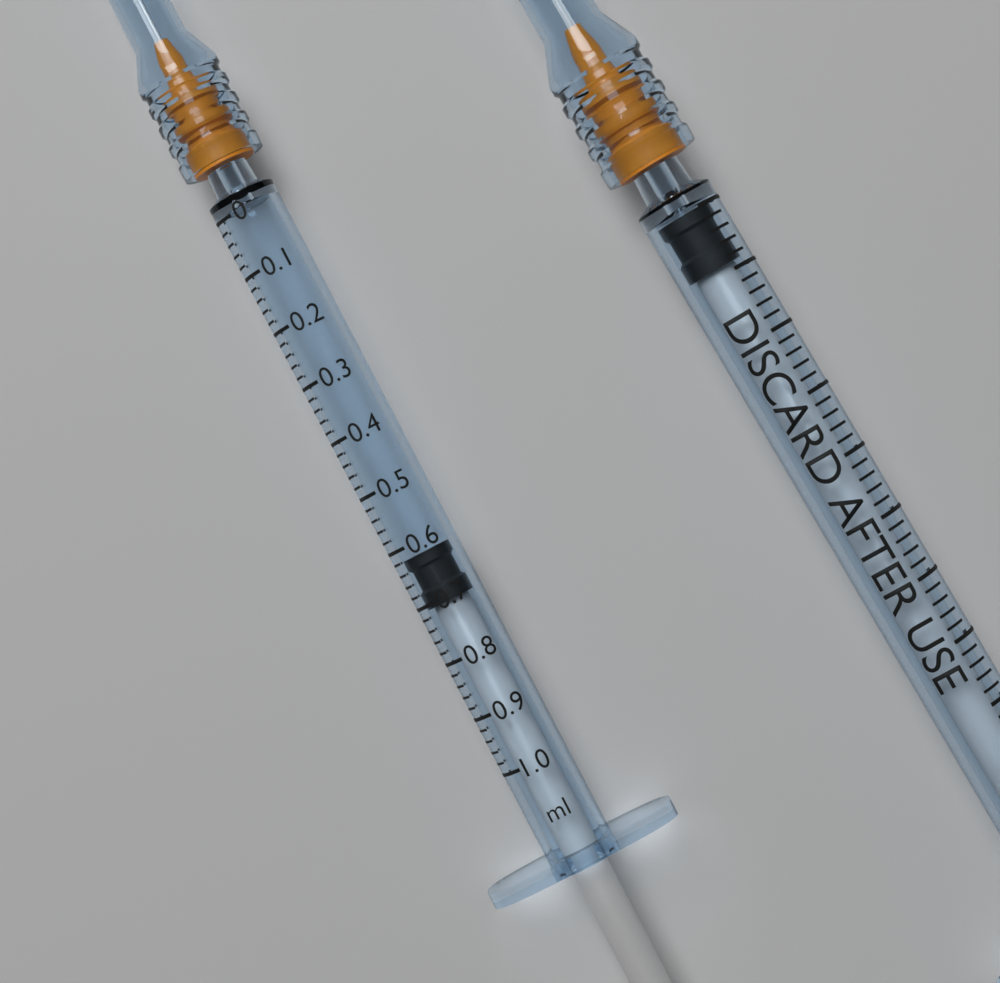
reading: 0.62 ml
